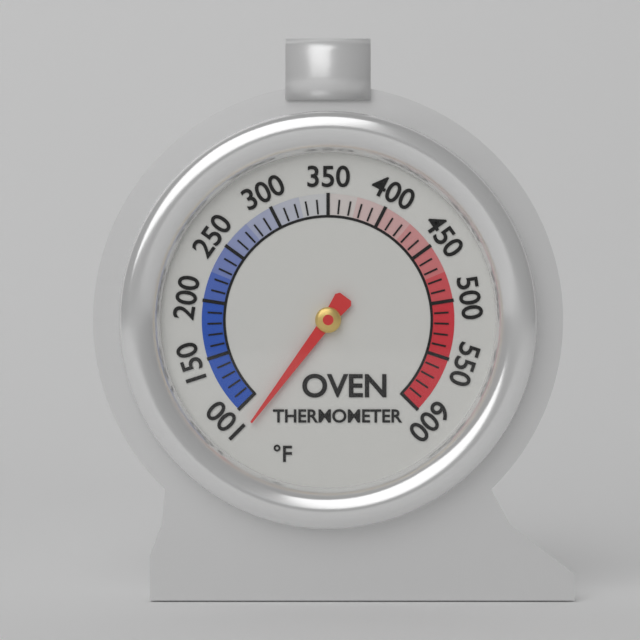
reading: 85 °F
